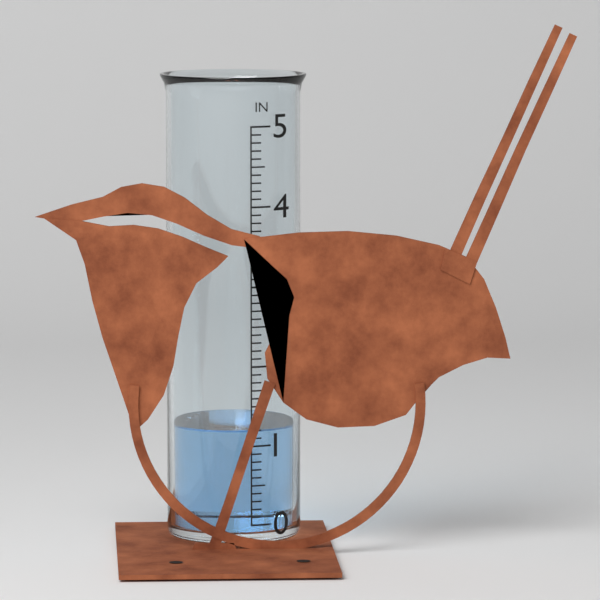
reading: 1.2 in
